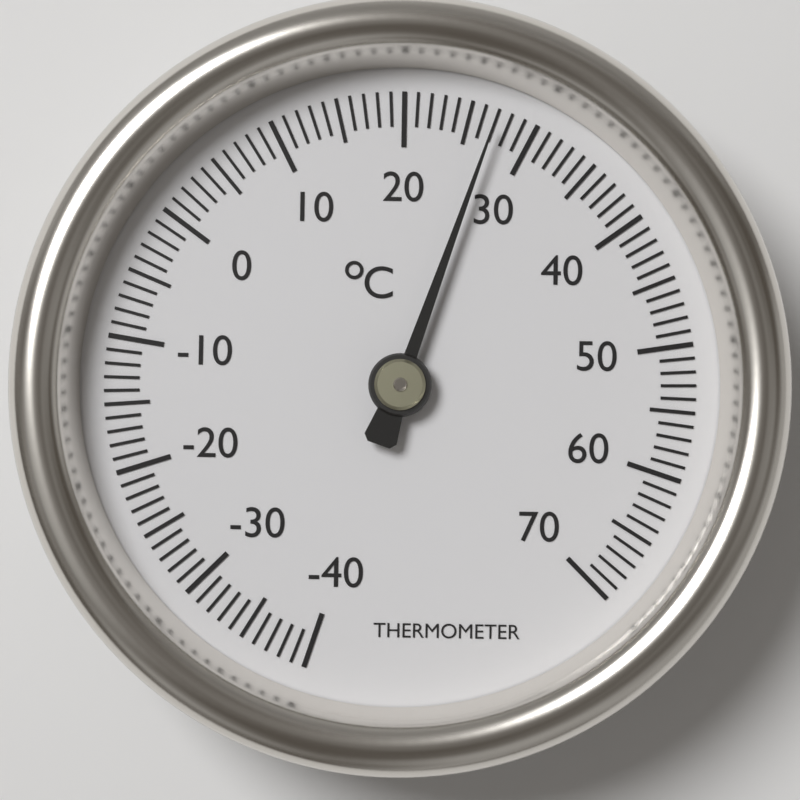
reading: 27 °C
